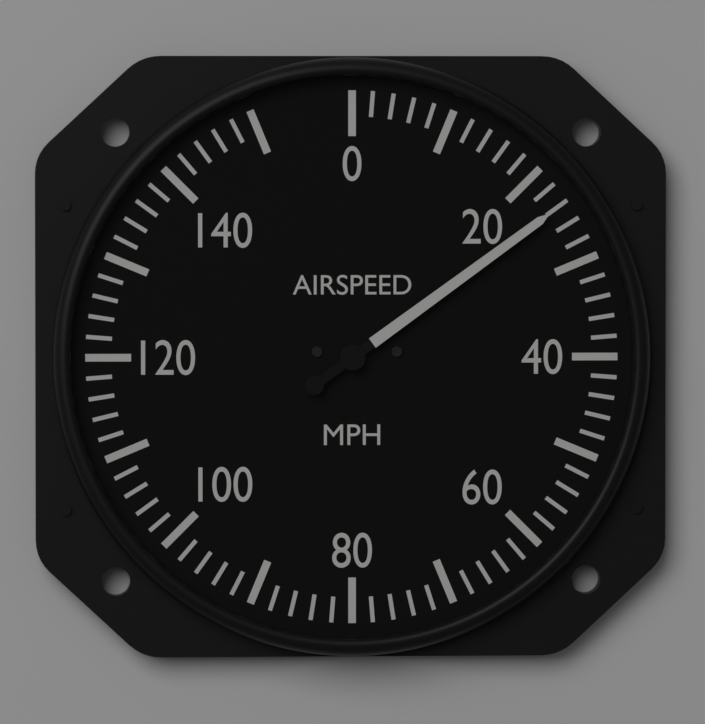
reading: 24 mph
